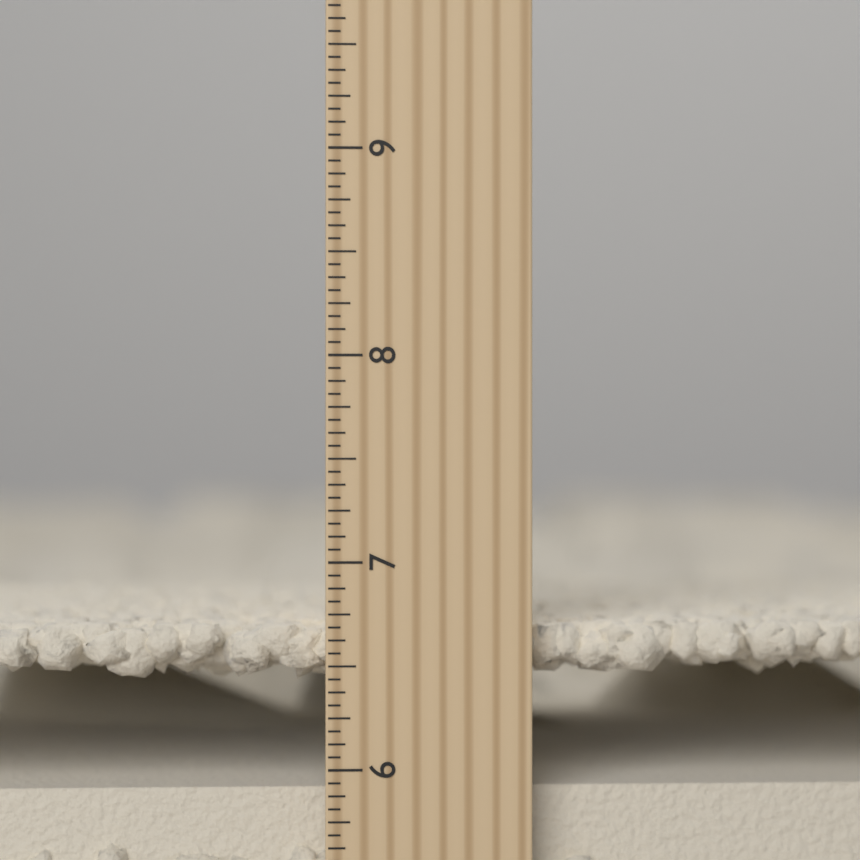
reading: 6.6875 inch
